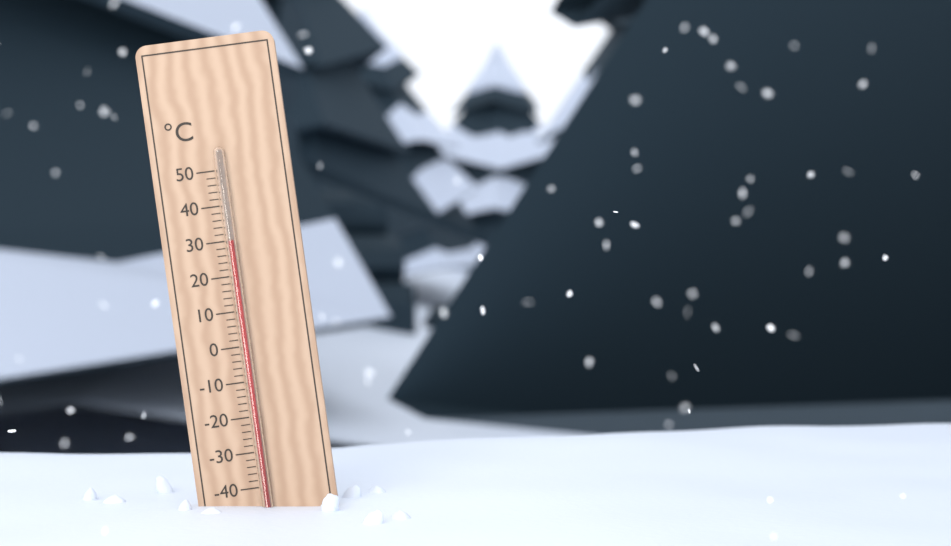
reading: 30 °C
